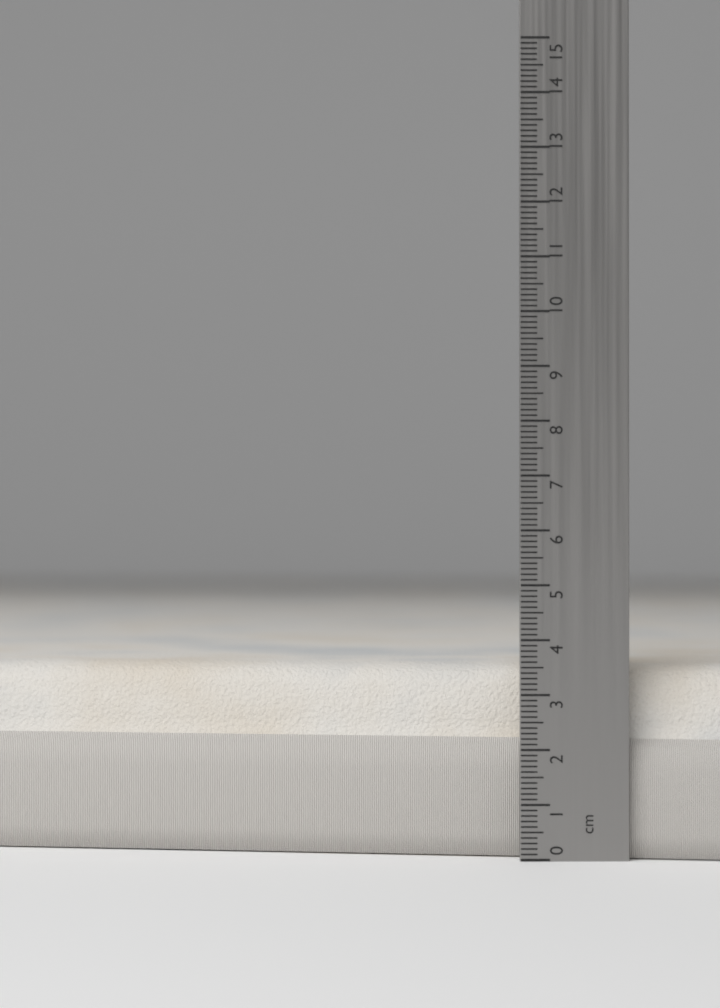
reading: 3.5 cm
